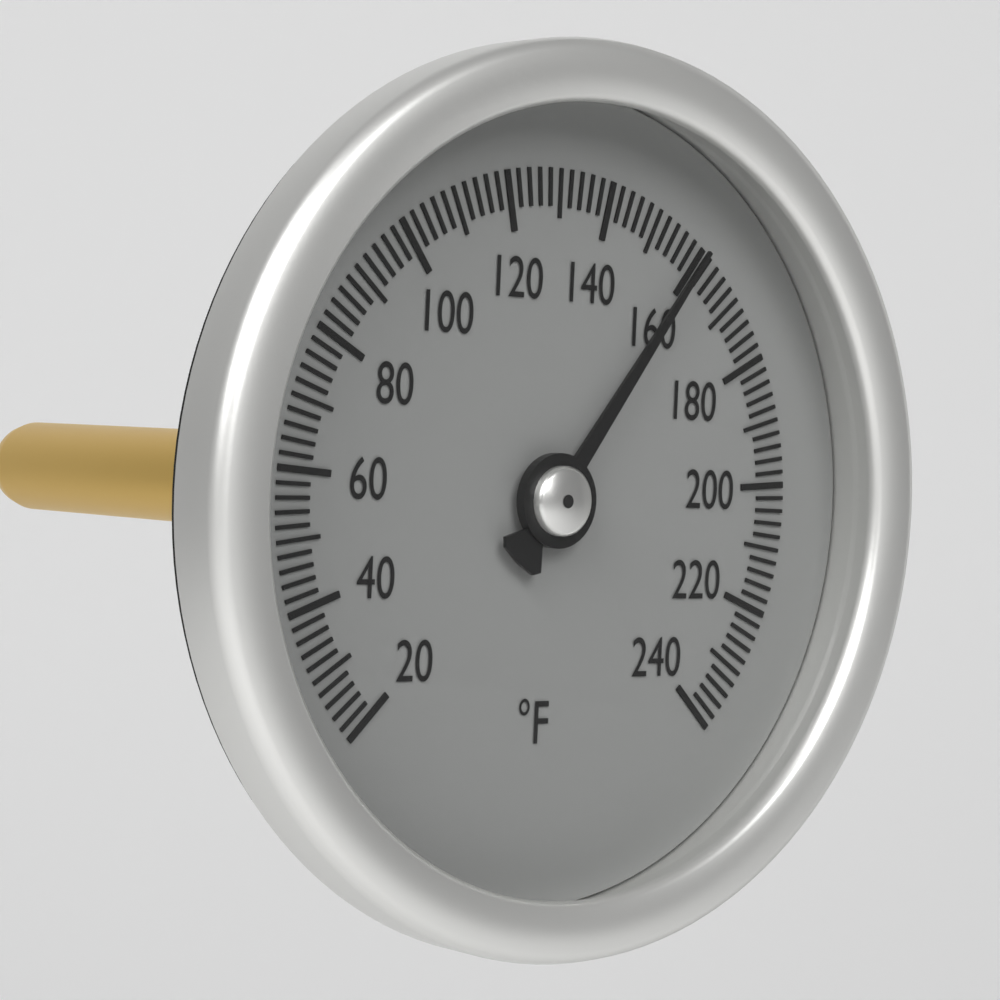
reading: 160 °F
